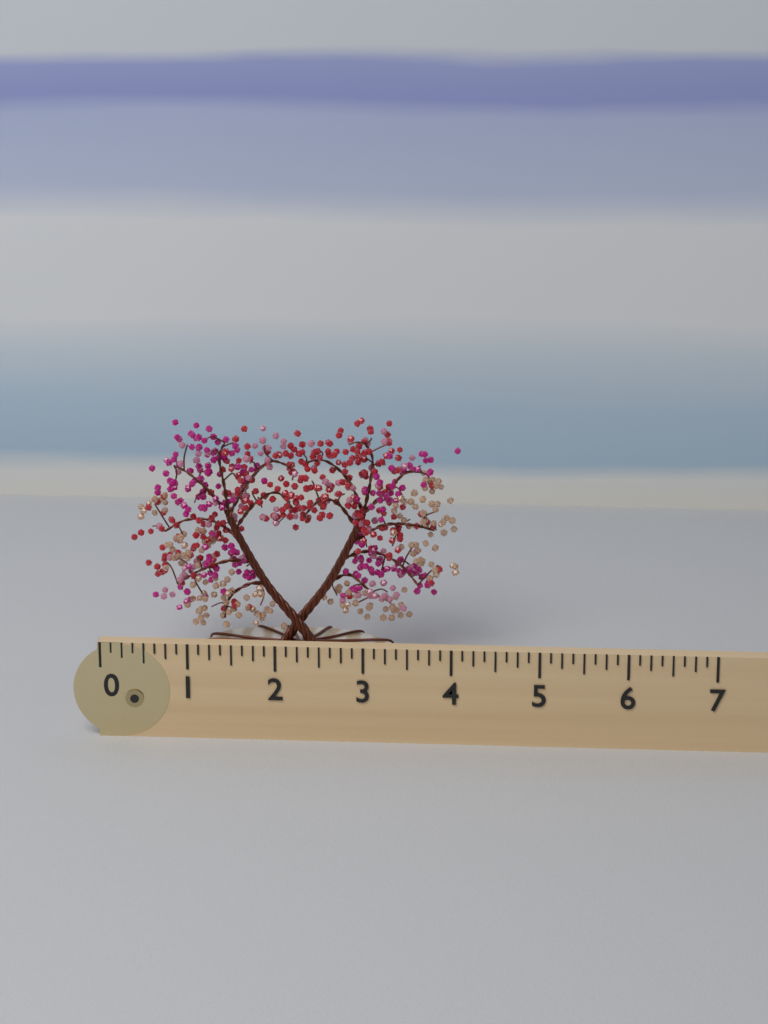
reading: 4.000 (no unit)
